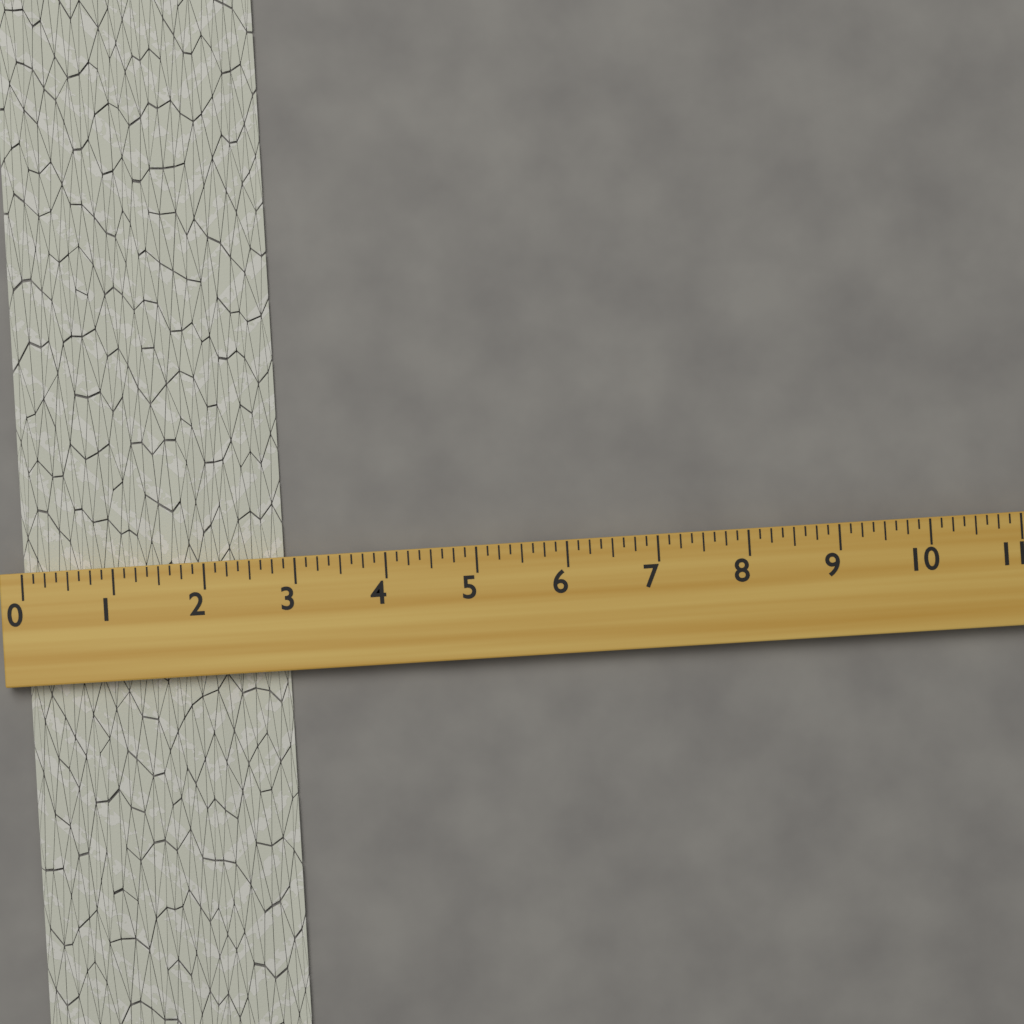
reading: 2.875 (no unit)
